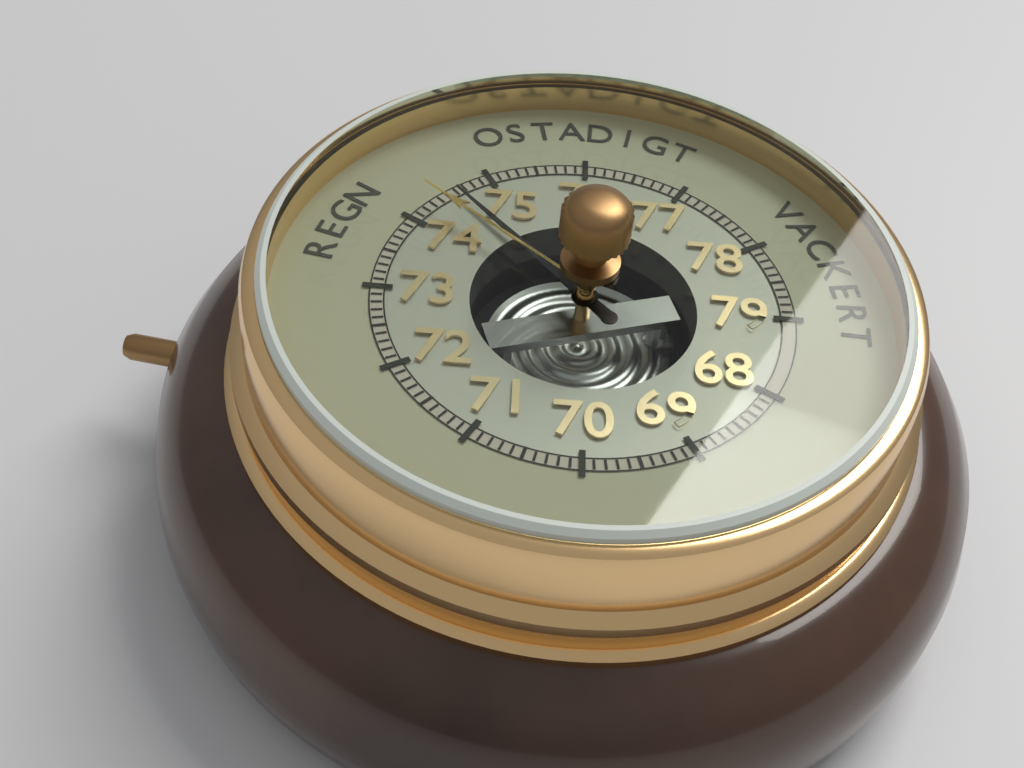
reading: 74.6 (no unit)
